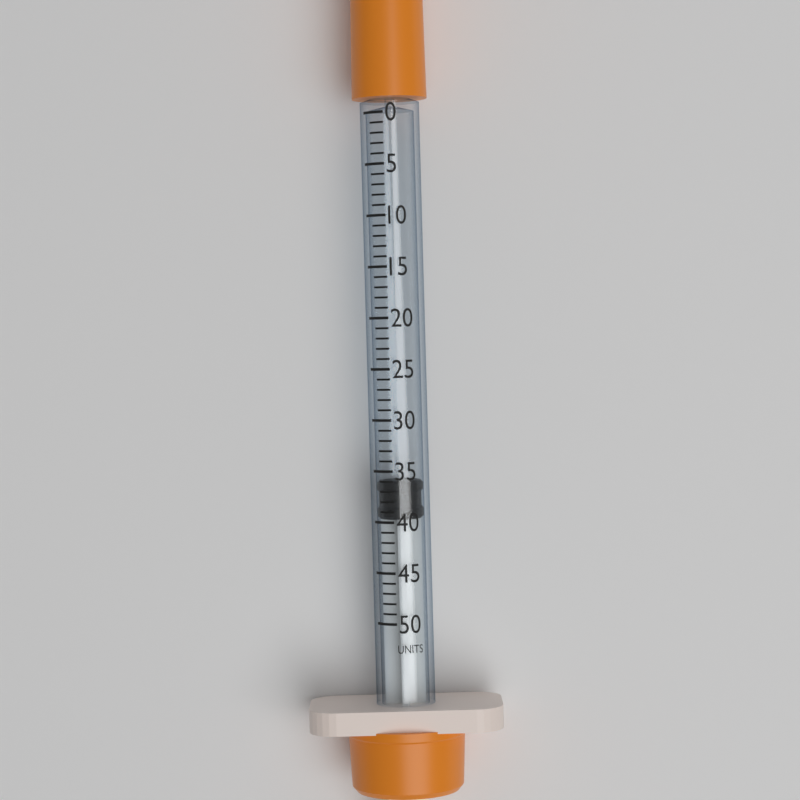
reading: 36 units
